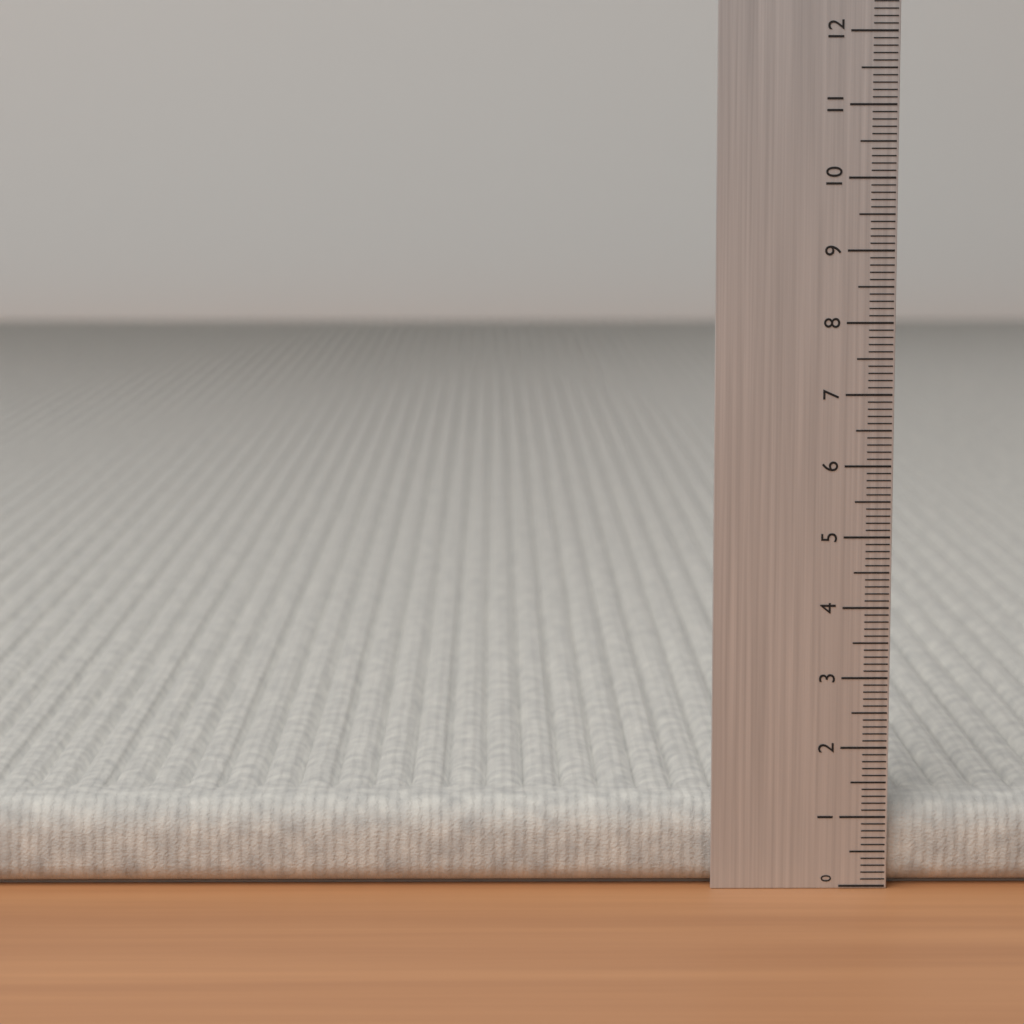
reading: 1.2 (no unit)
